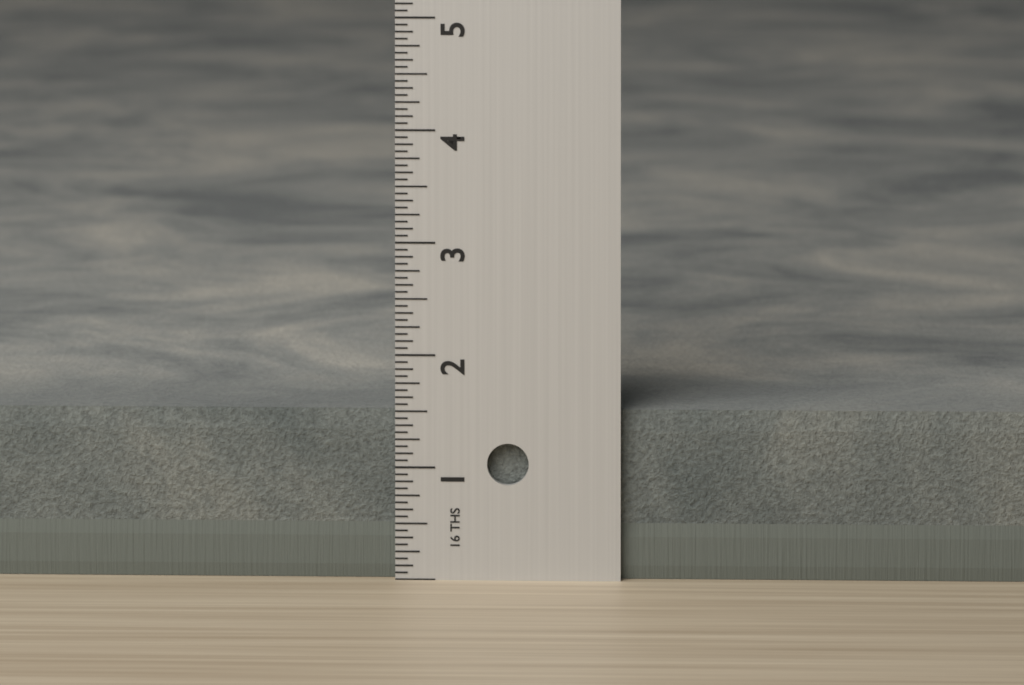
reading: 1.5000 in
